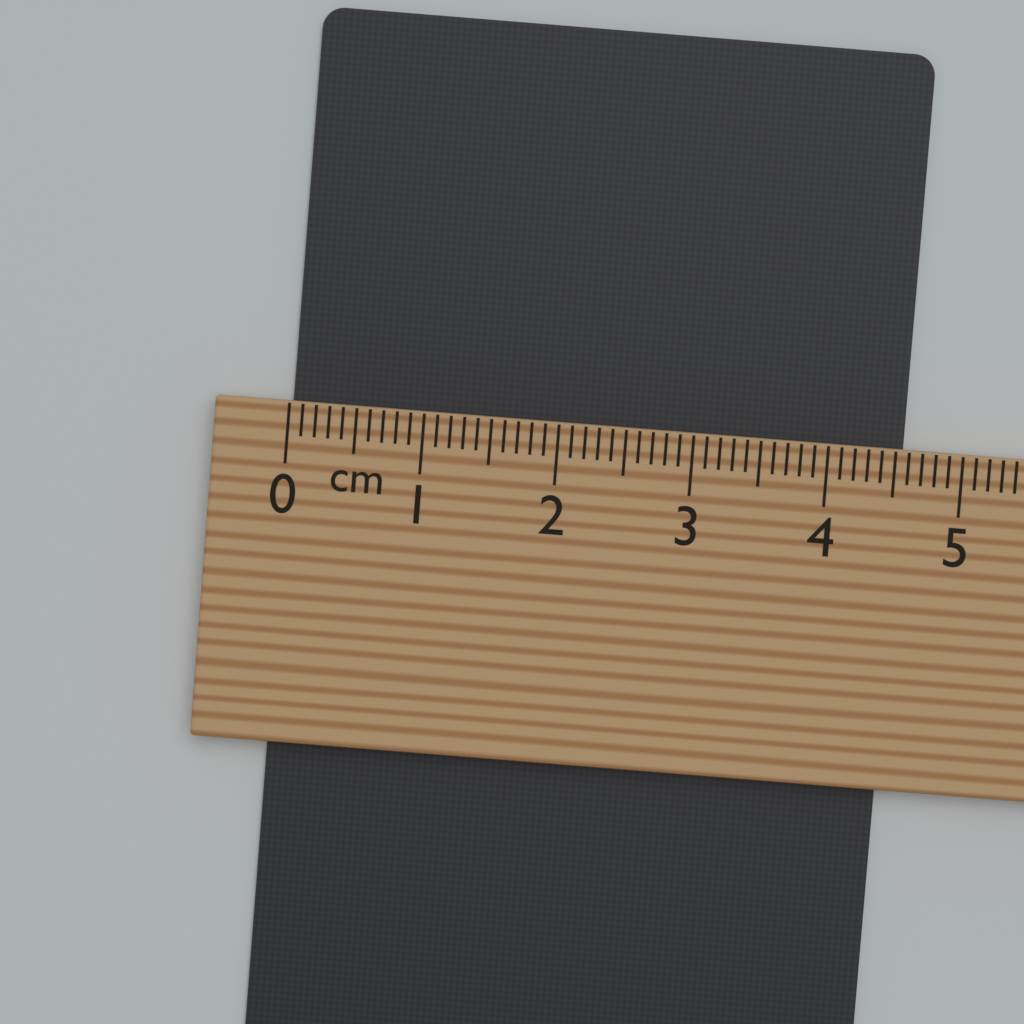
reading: 4.6 cm
